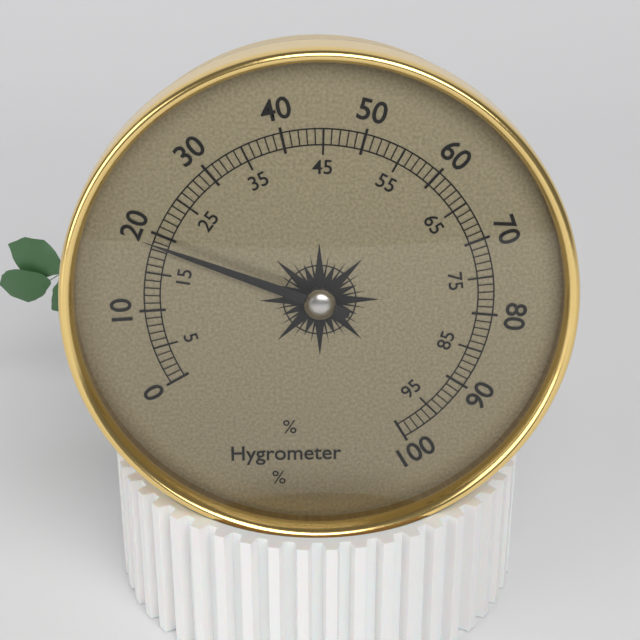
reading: 19 %
